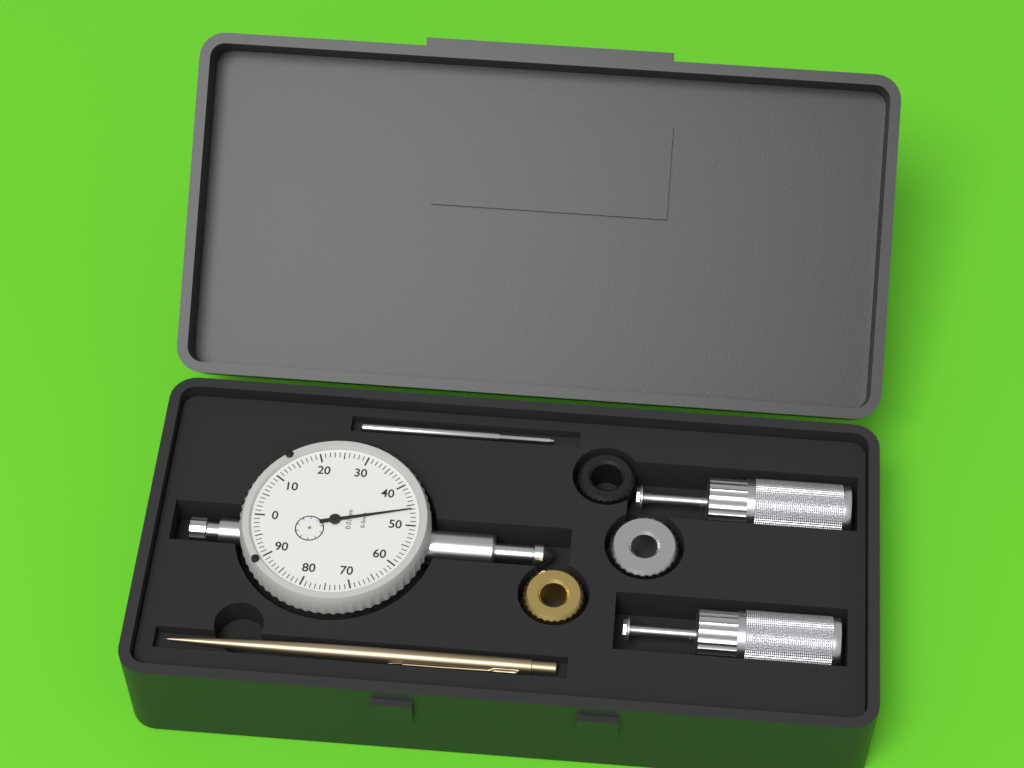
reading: 0.46 mm
